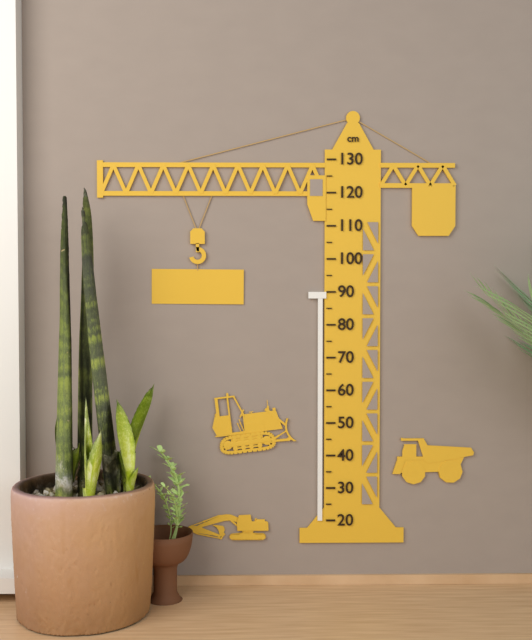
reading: 90 cm
